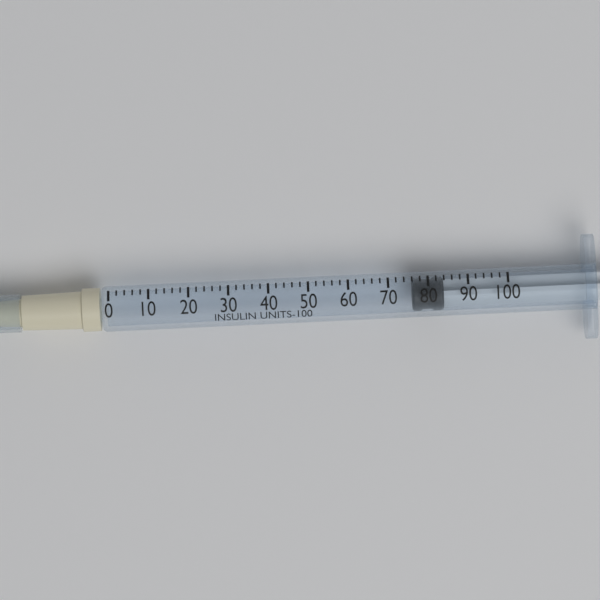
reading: 76 units
